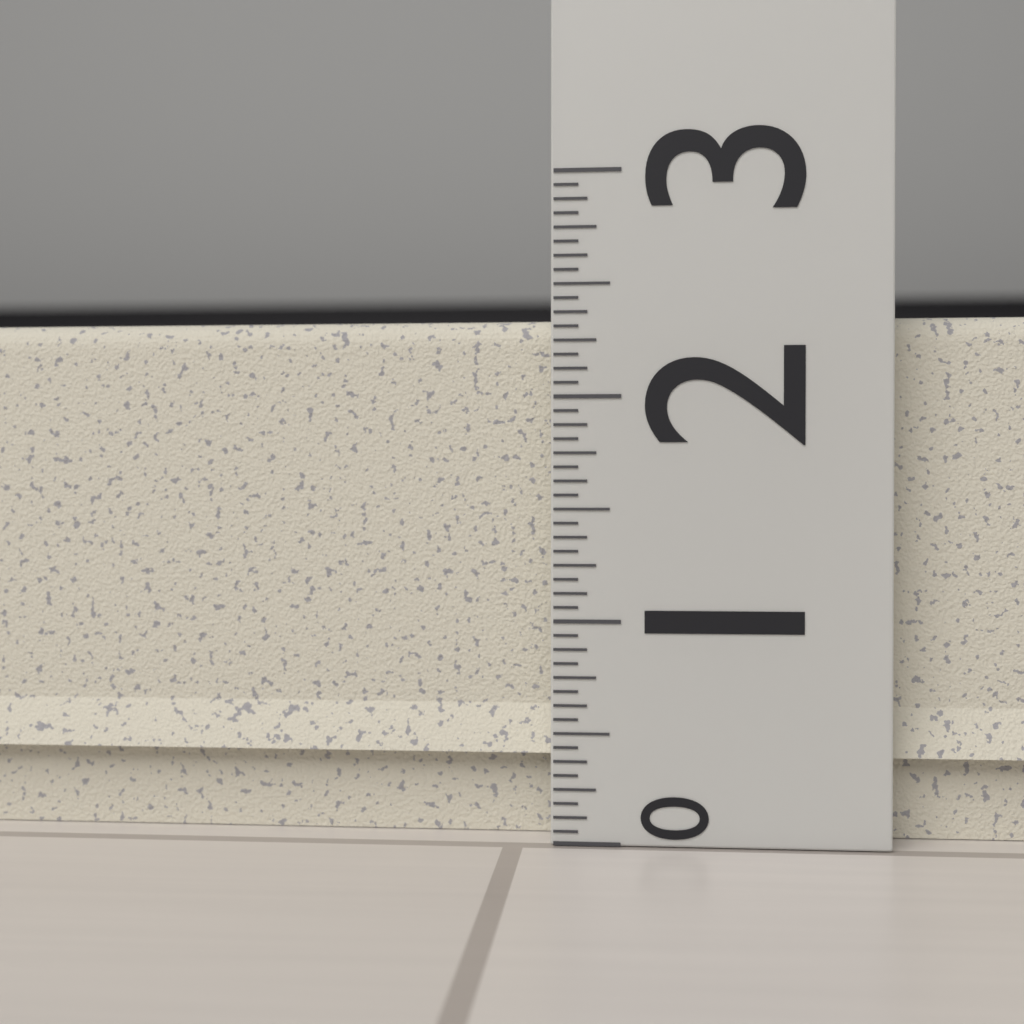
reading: 2.3750 (no unit)
